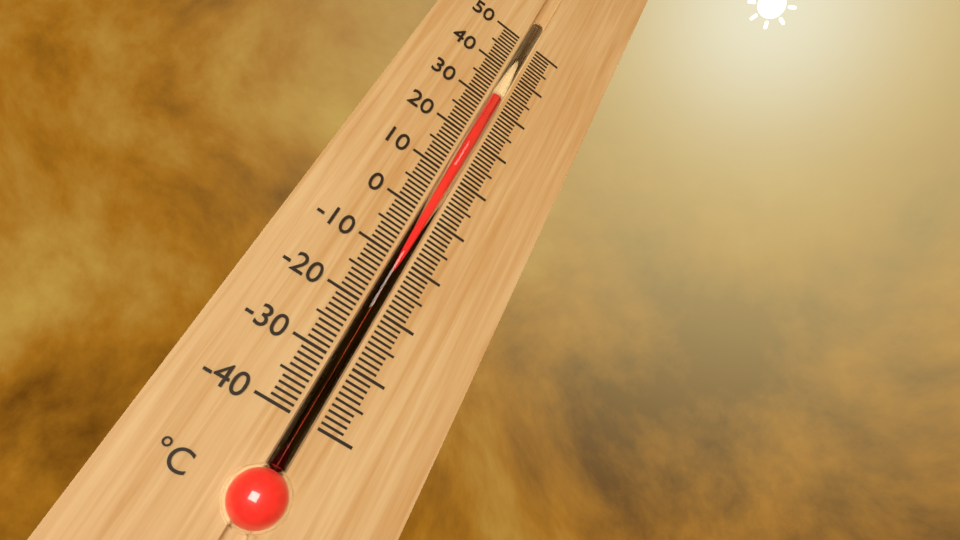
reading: 32 °C
